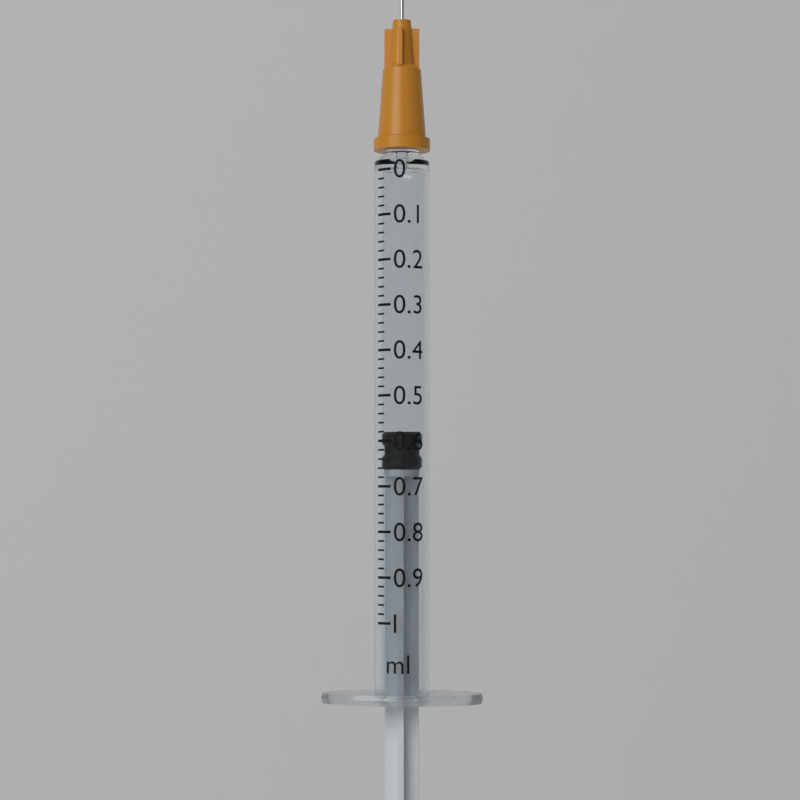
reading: 0.58 ml
